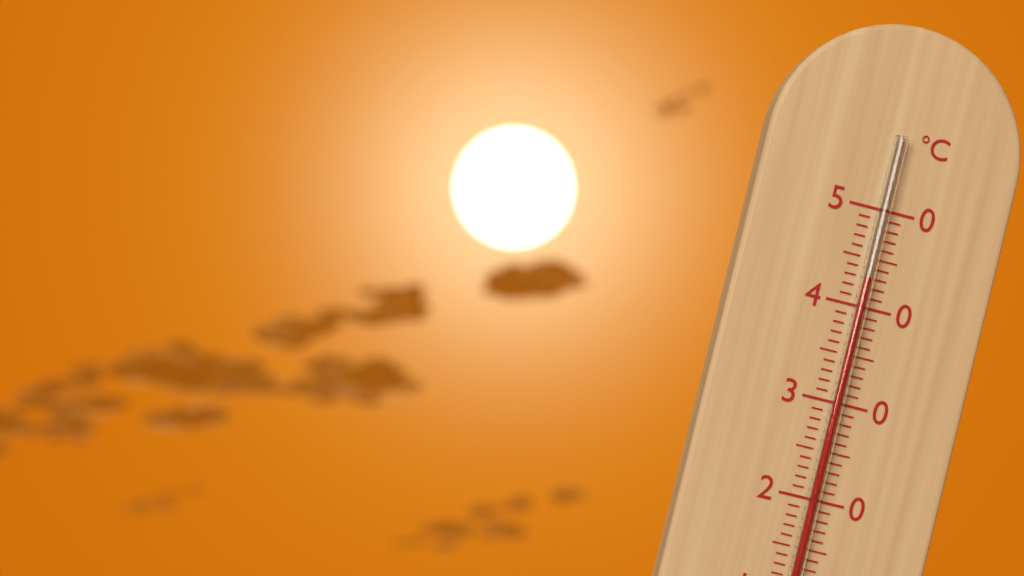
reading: 43 °C
